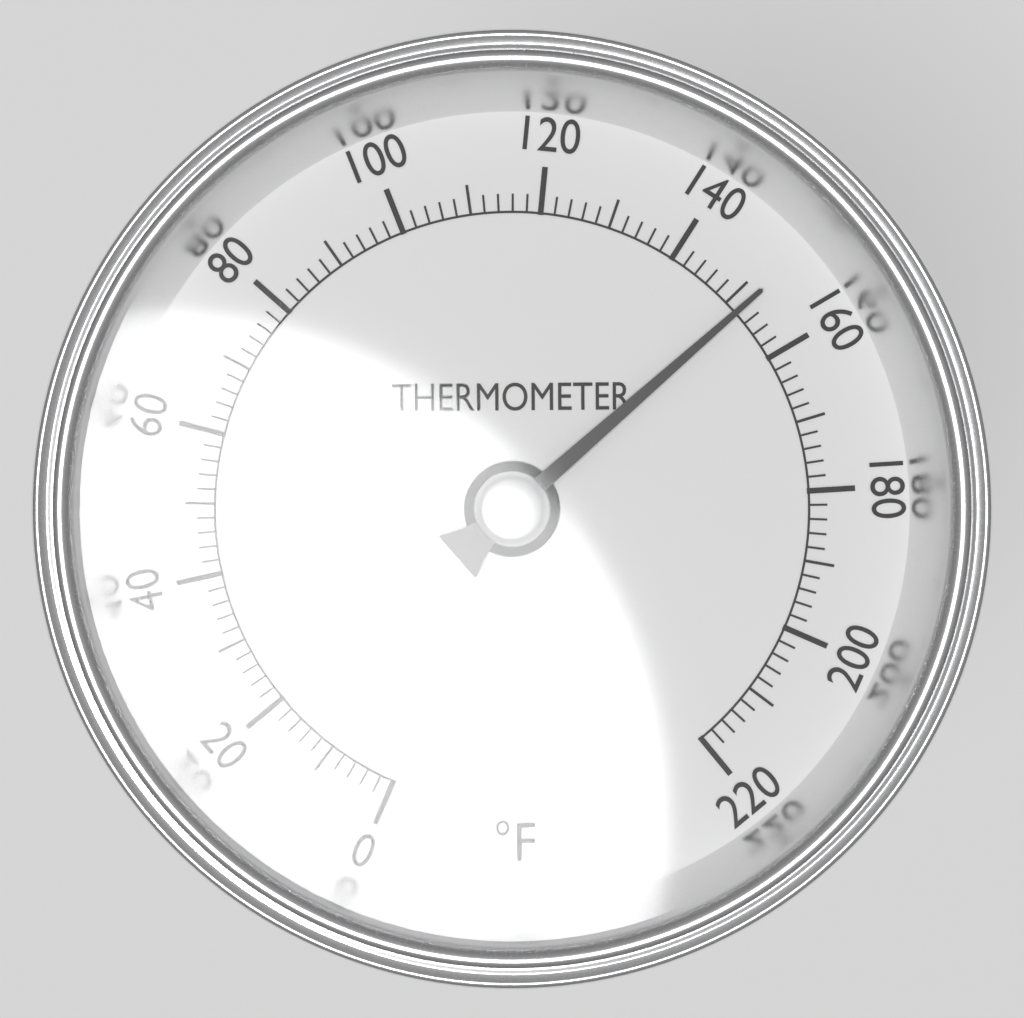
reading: 152 °F
